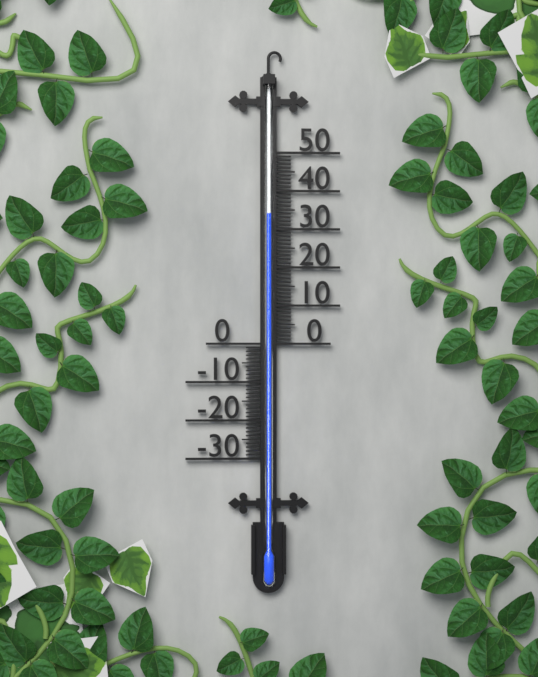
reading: 34 (no unit)
